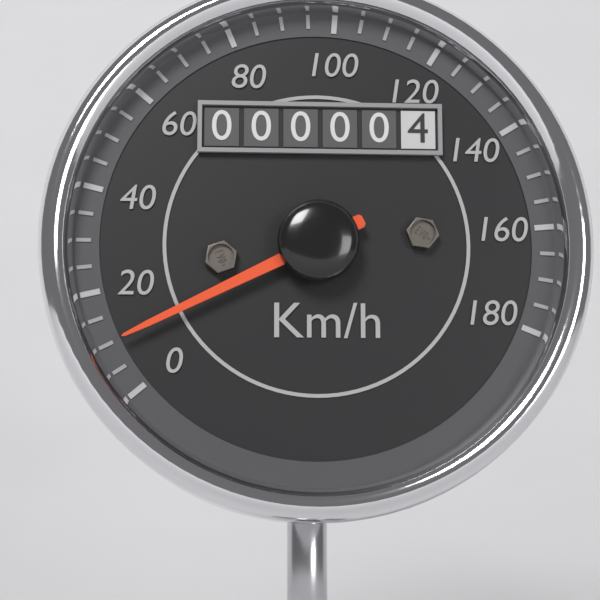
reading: 10 km/h
